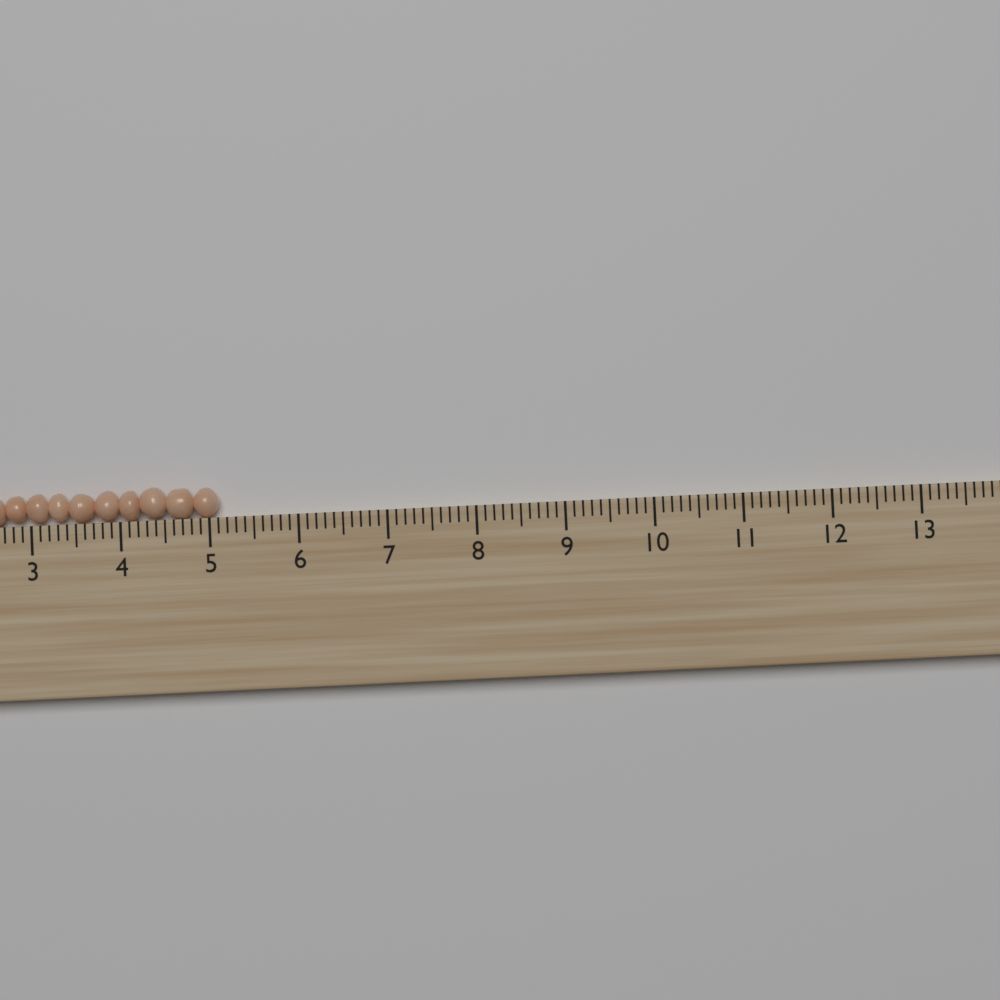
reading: 5.1 (no unit)
